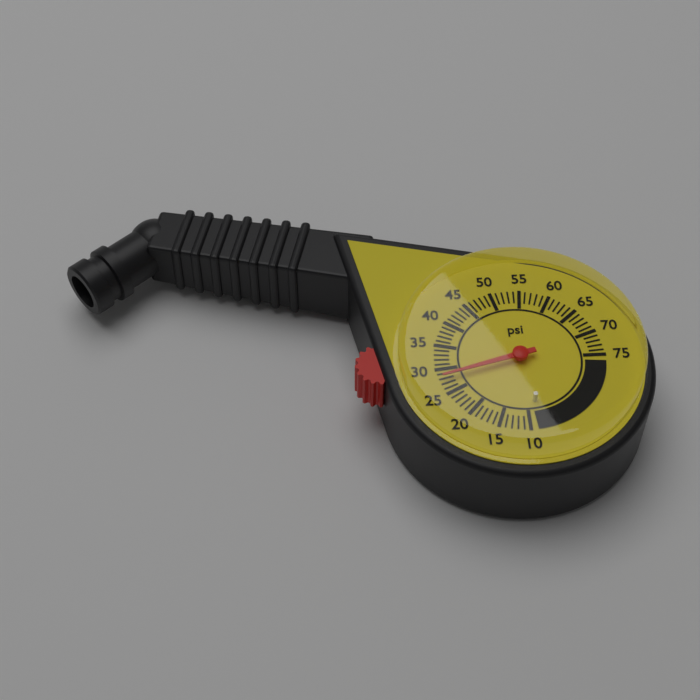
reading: 28 psi
